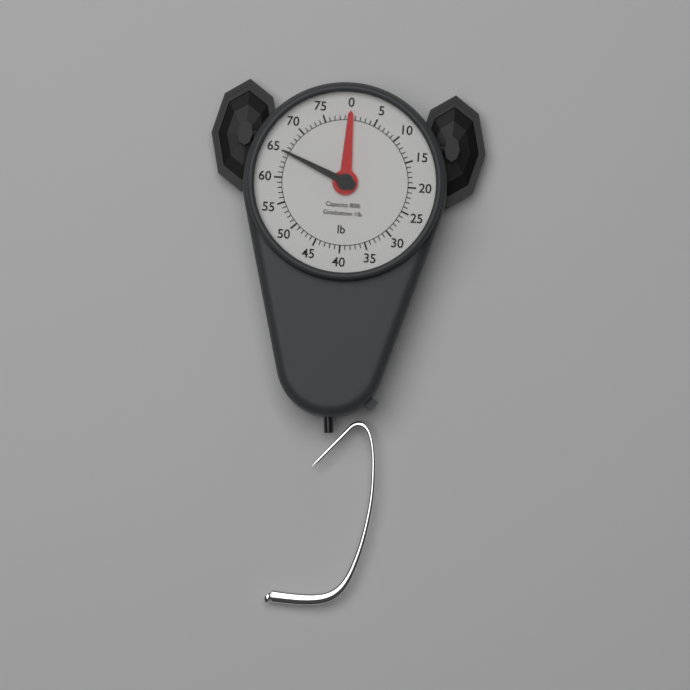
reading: 65 lb
